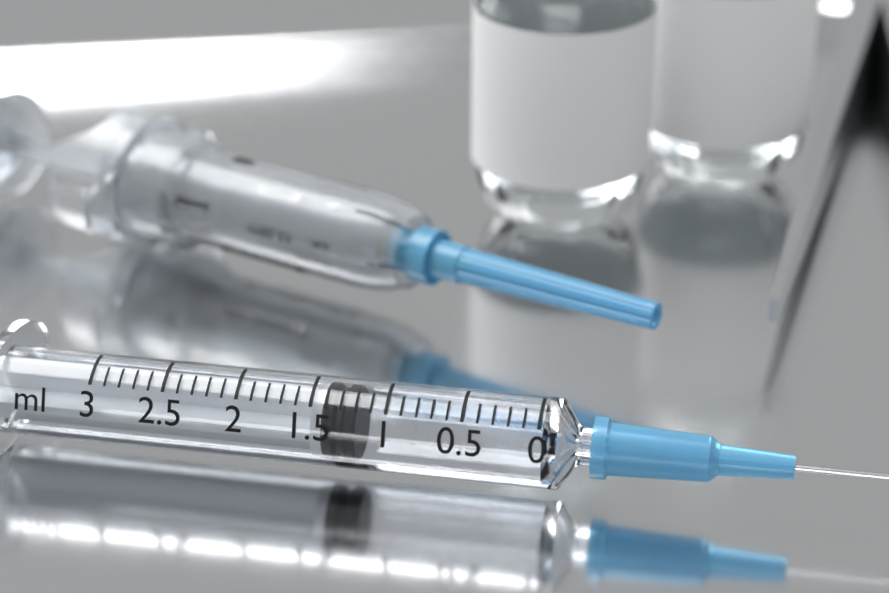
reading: 1.2 ml
